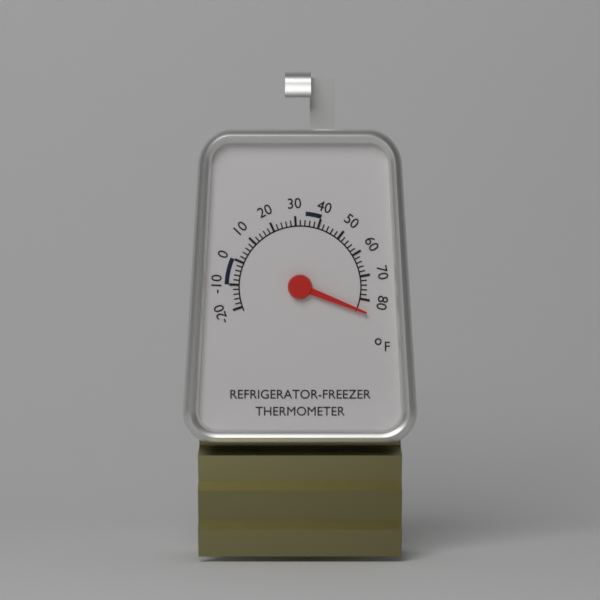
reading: 85 °F
